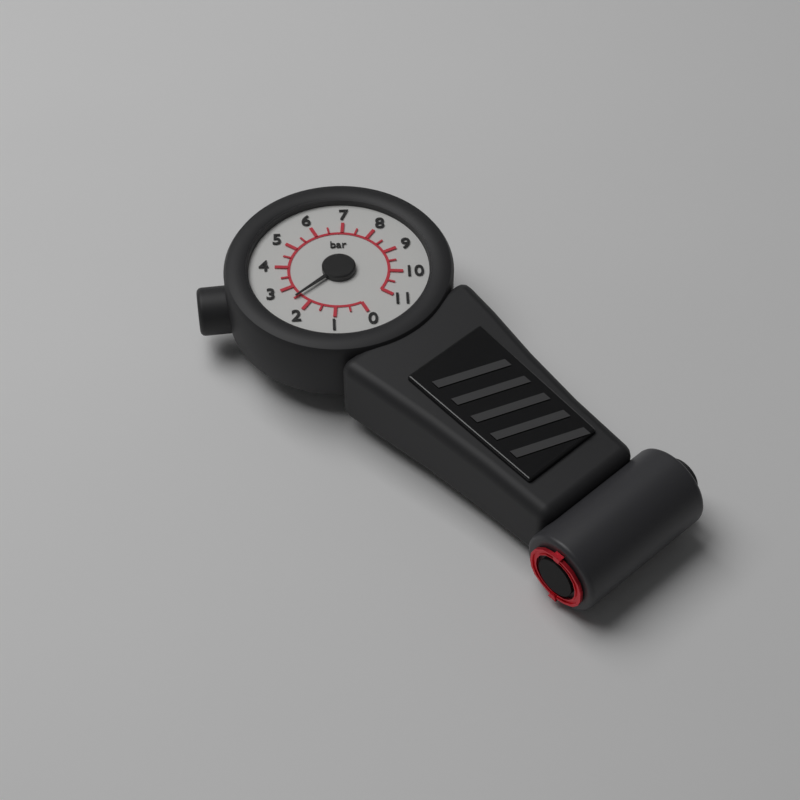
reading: 2.5 bar
